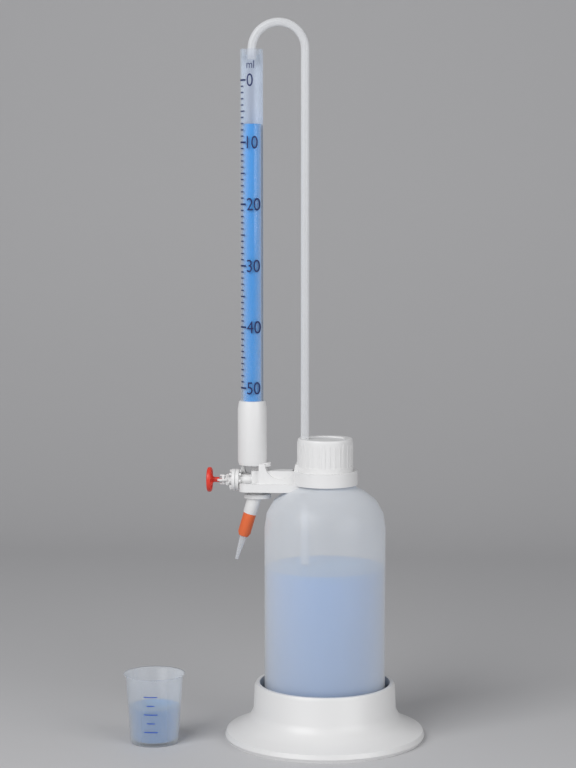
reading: 7 ml
